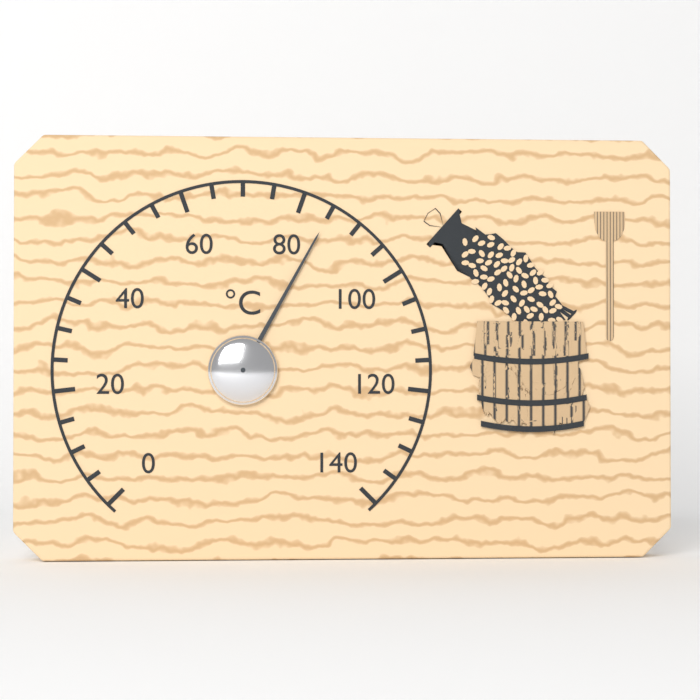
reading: 85 °C
